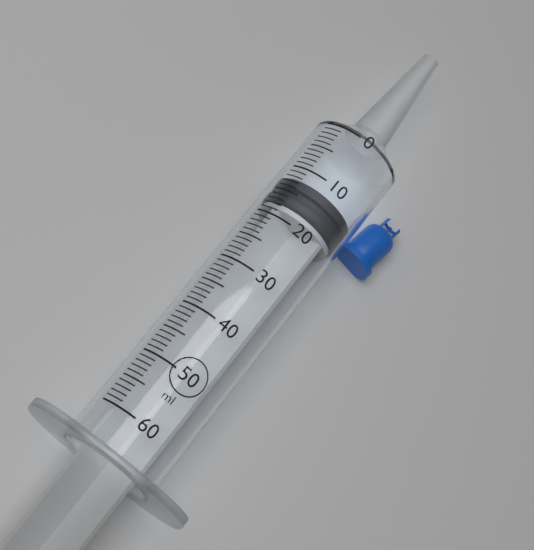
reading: 12 ml
